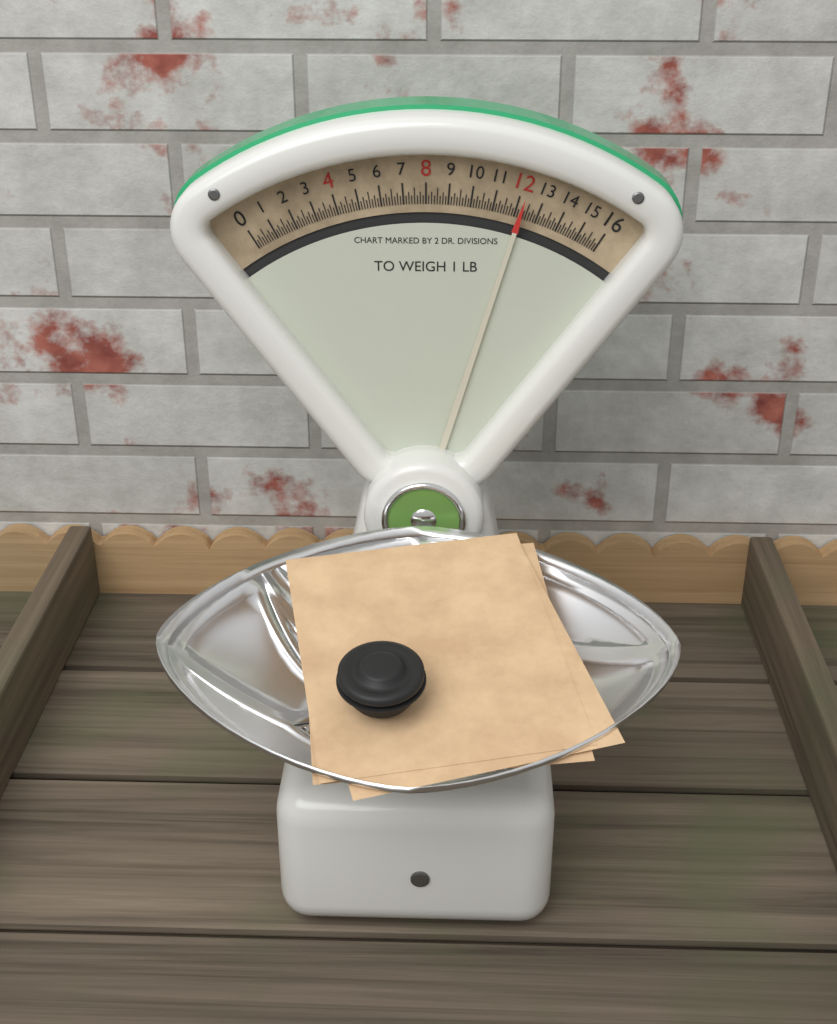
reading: 12.250 oz
